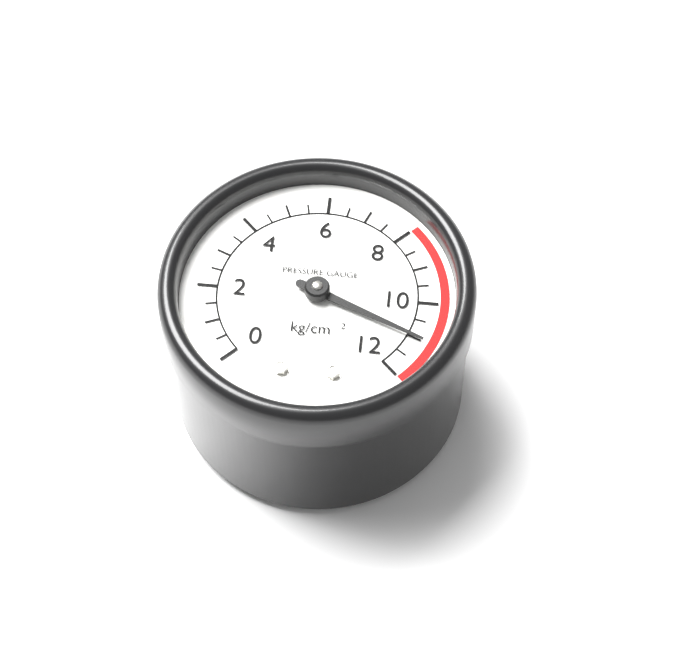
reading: 11.0 kg/cm²
